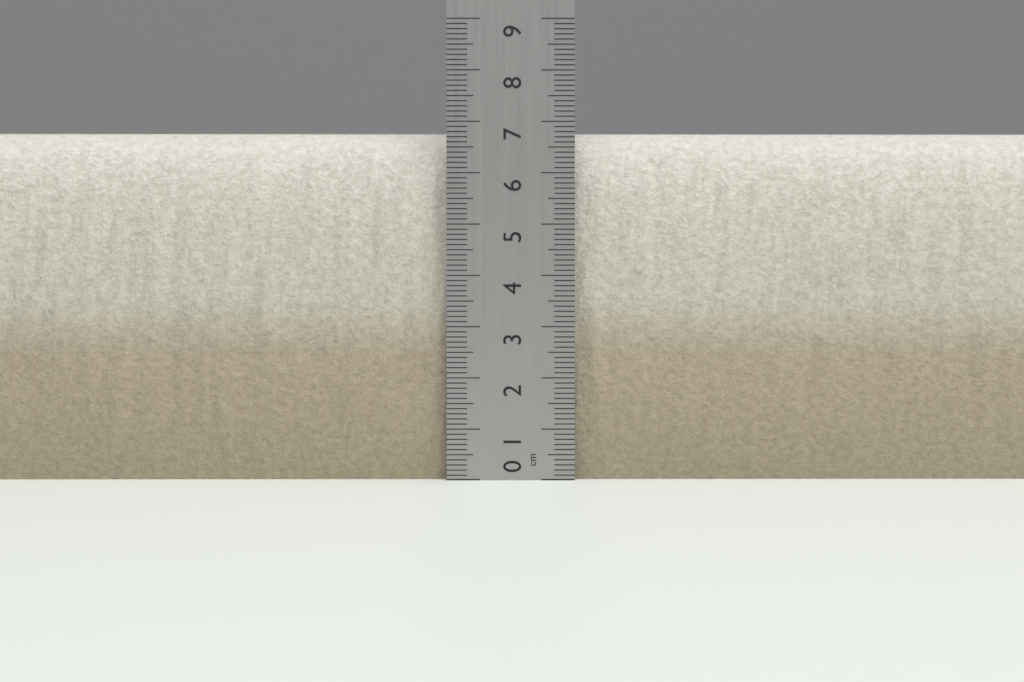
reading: 6.9 cm
